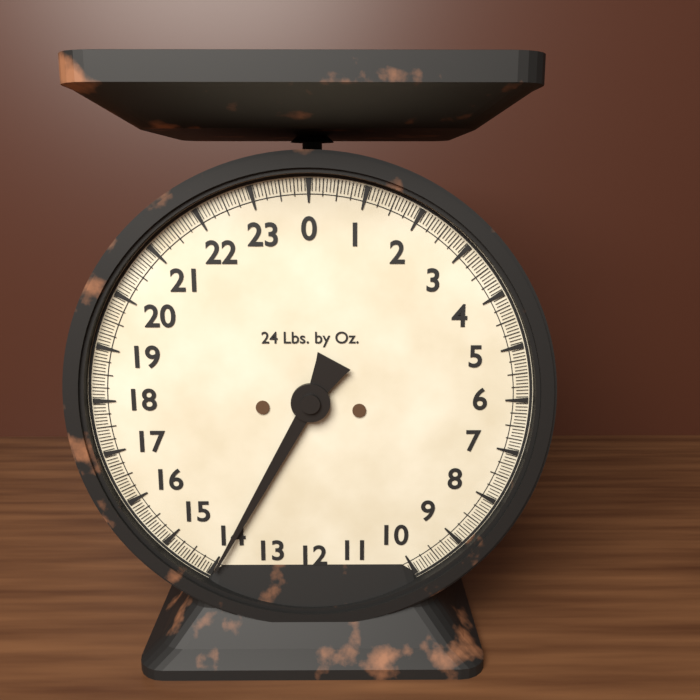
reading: 13.9375 lb
